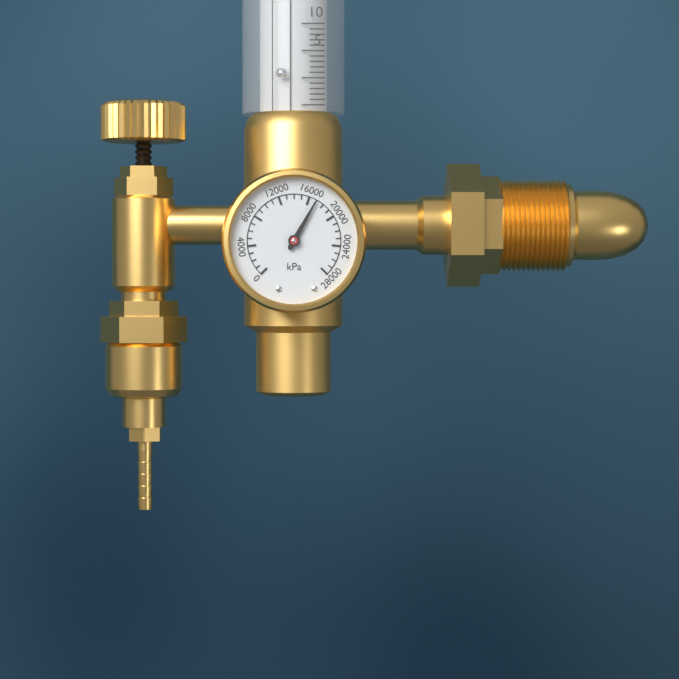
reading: 17000 kPa
